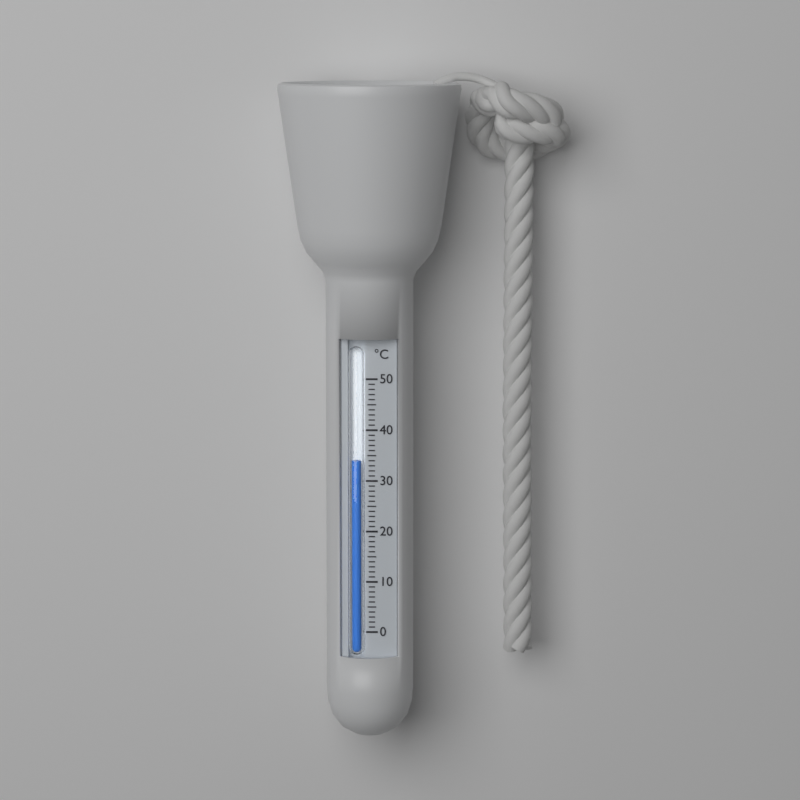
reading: 34 °C
